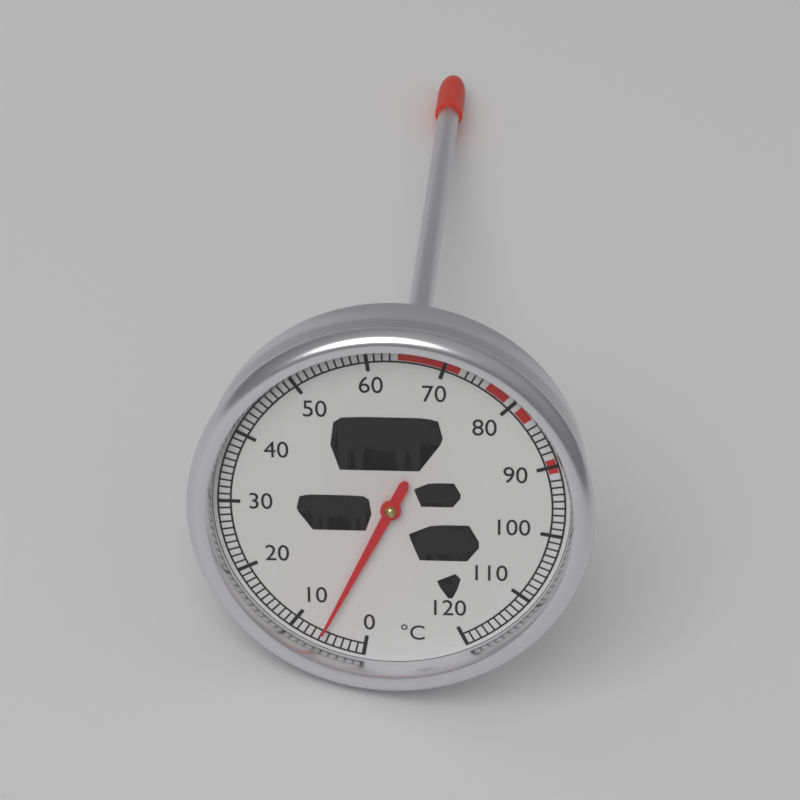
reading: 6 °C
